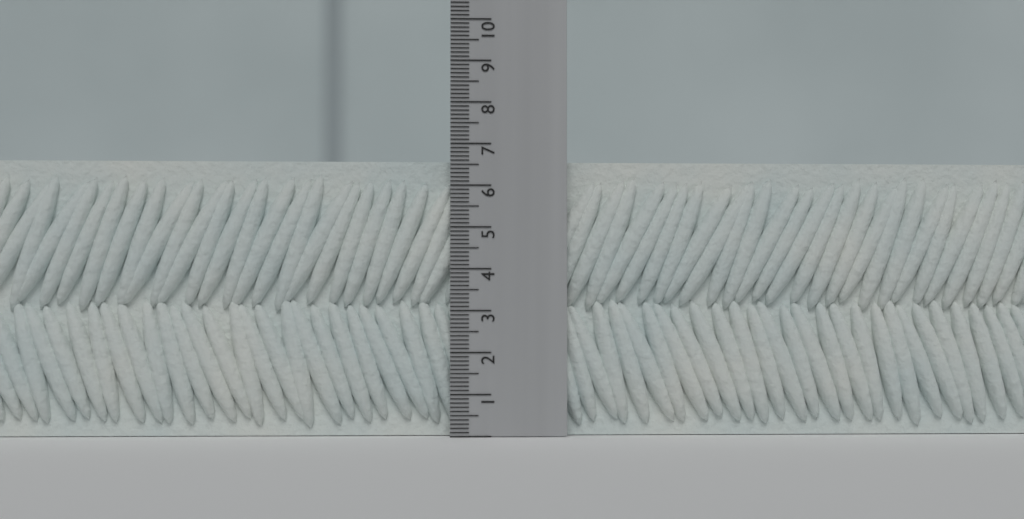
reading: 6.6 (no unit)
